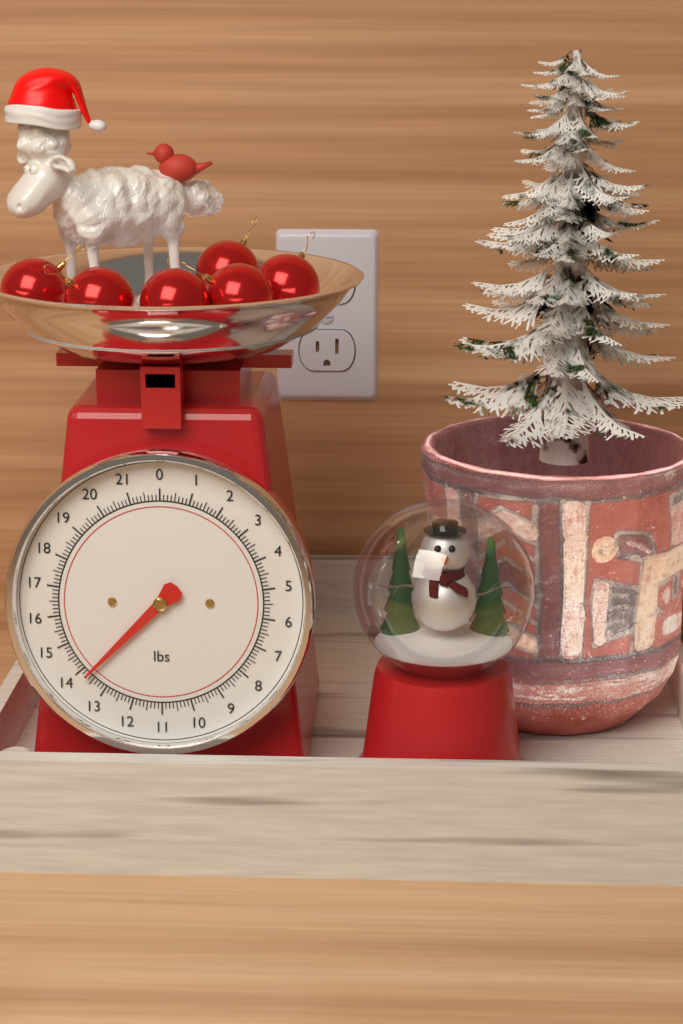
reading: 13.750 lbs
